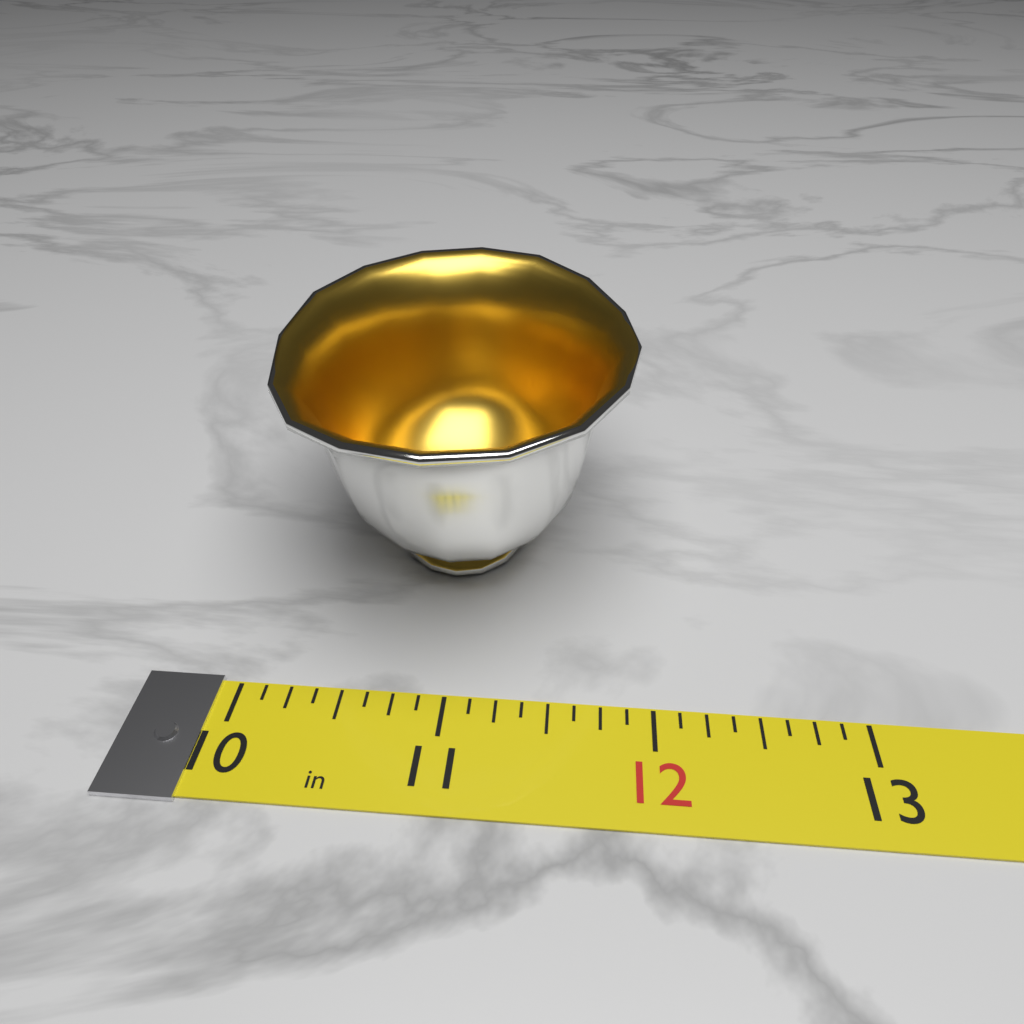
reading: 11.875 in
